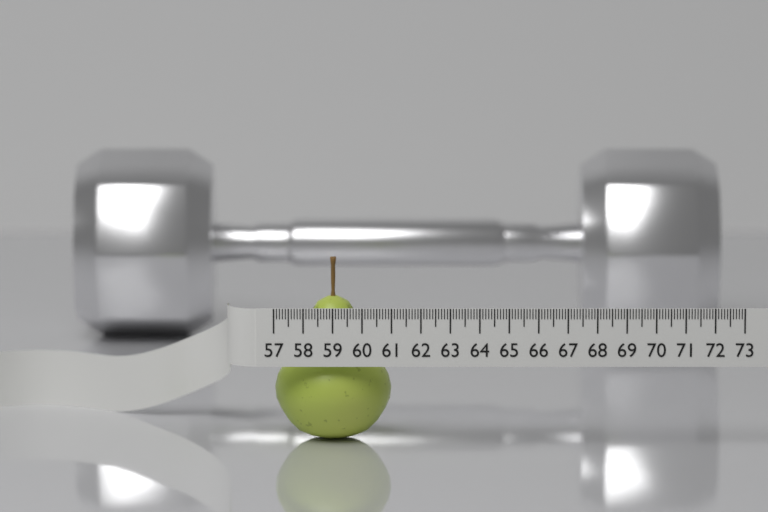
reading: 61.0 (no unit)
